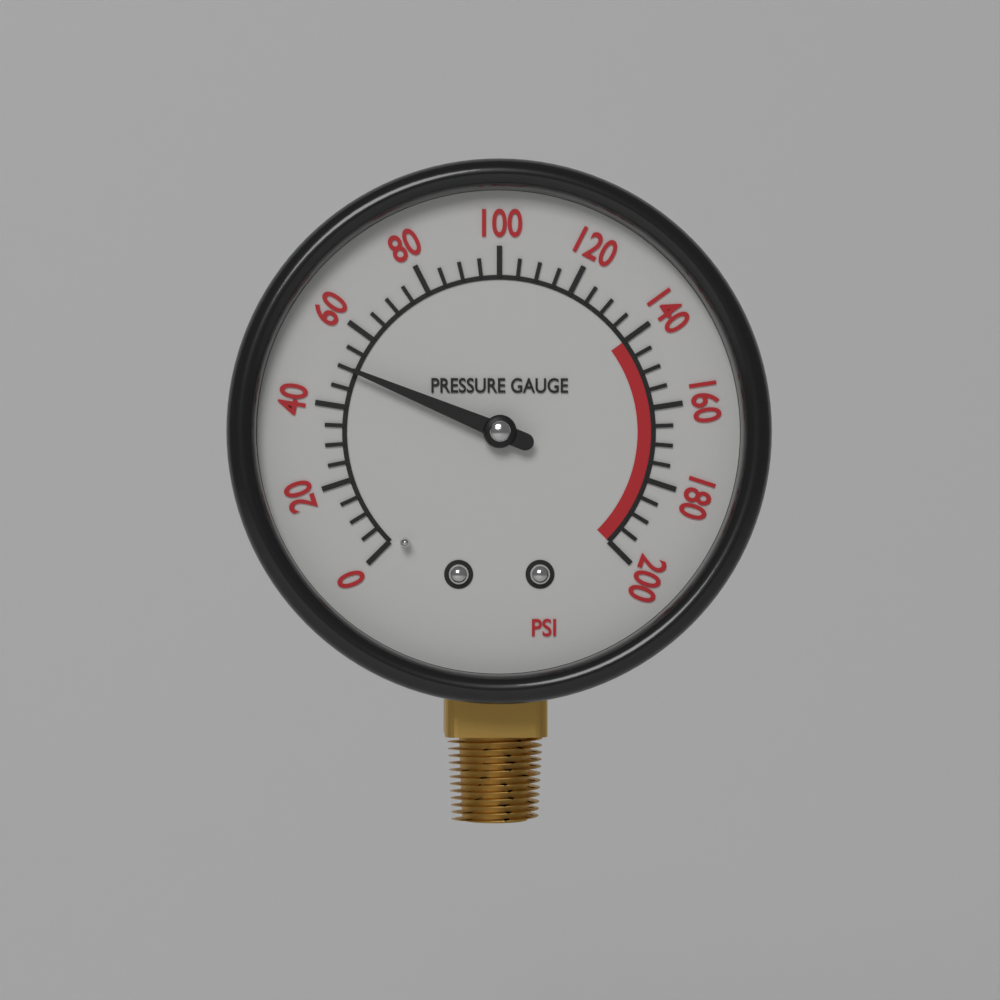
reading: 50 psi
